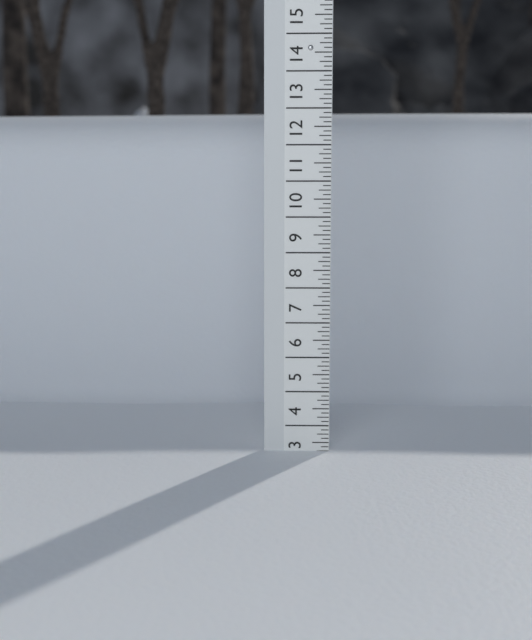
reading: 3.250 (no unit)
